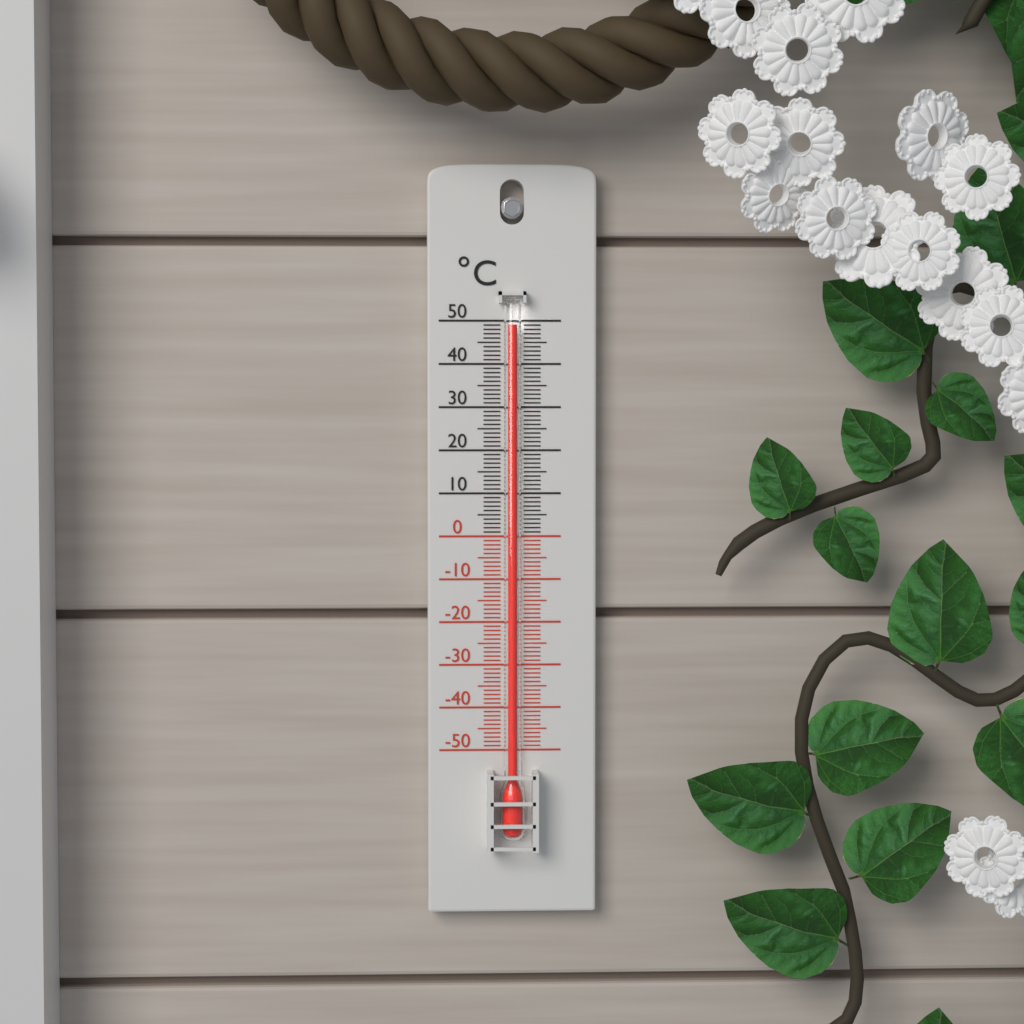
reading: 49 °C
